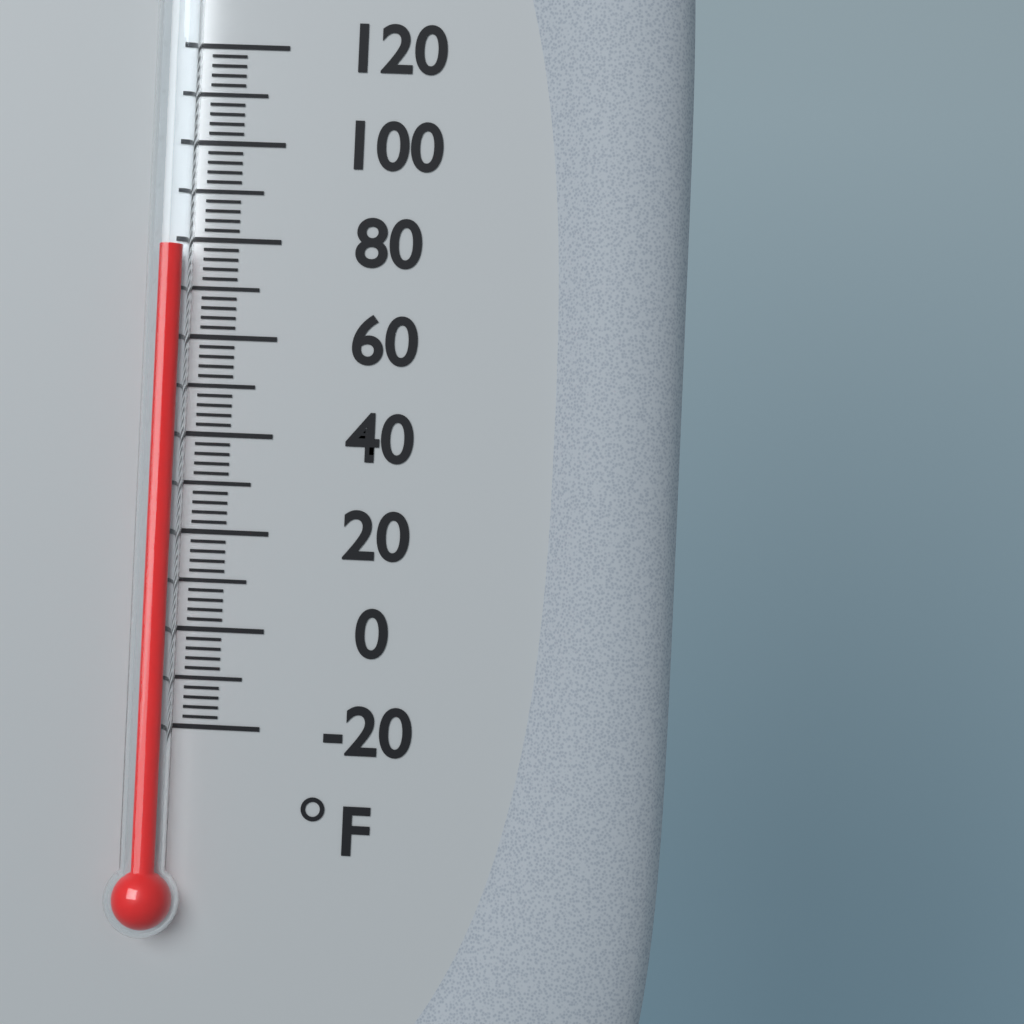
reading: 78 °F
